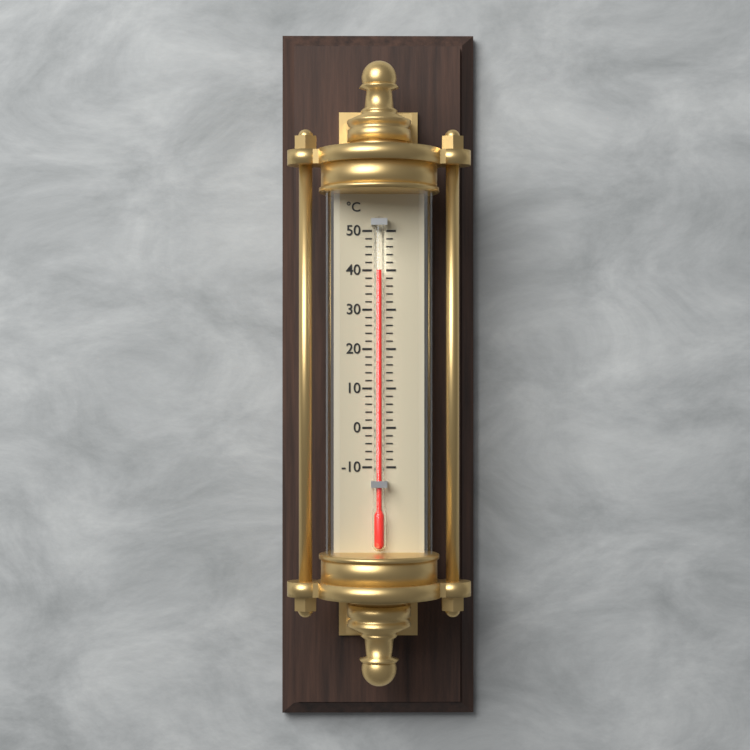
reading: 40 °C
